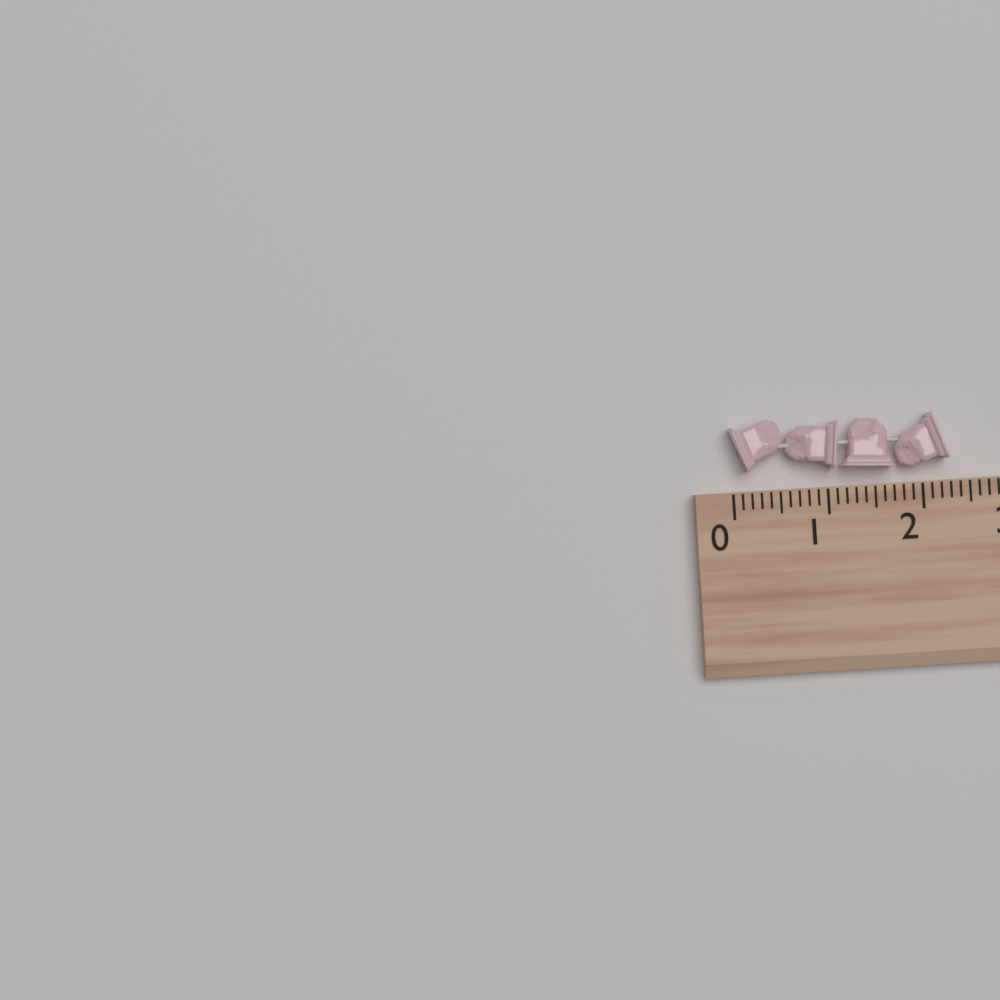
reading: 2.3 (no unit)
